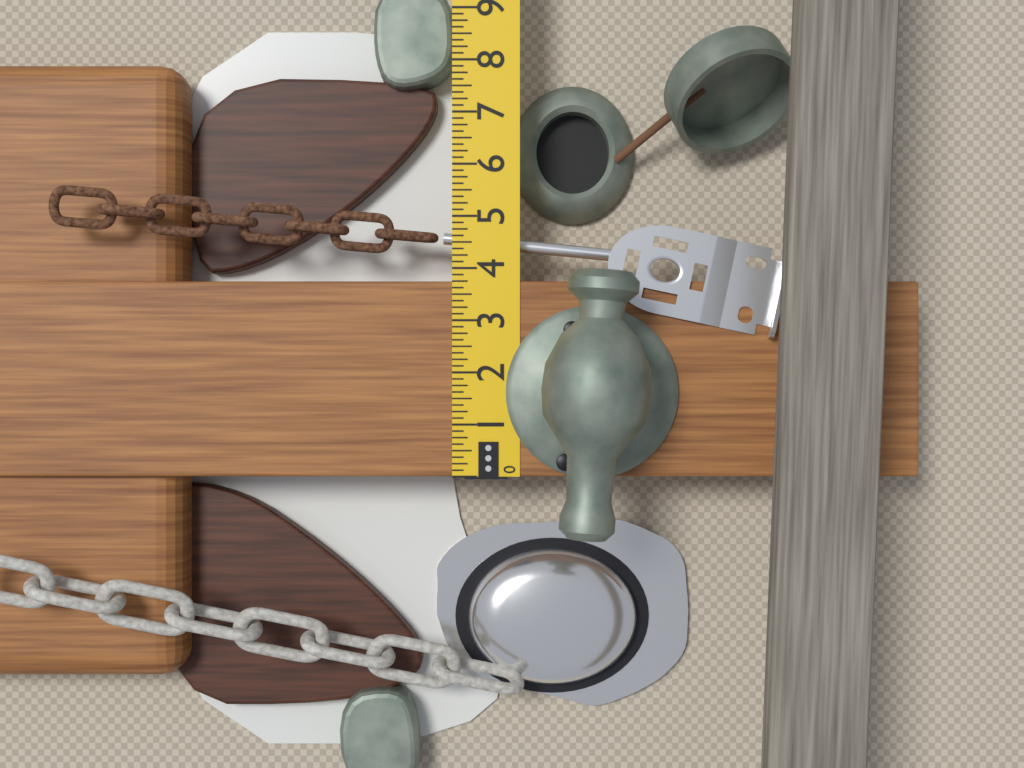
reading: 3.750 in
